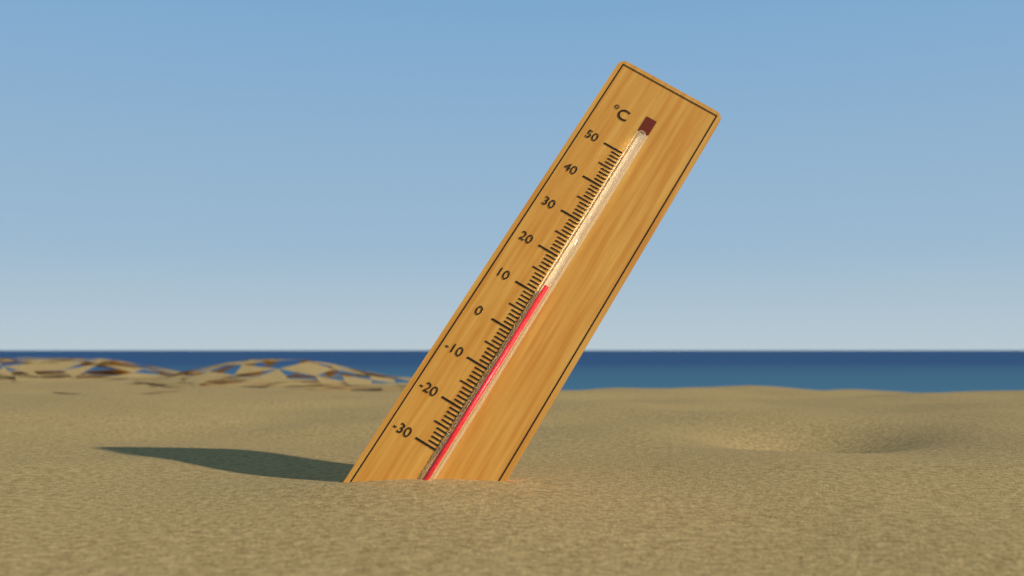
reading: 12 °C
